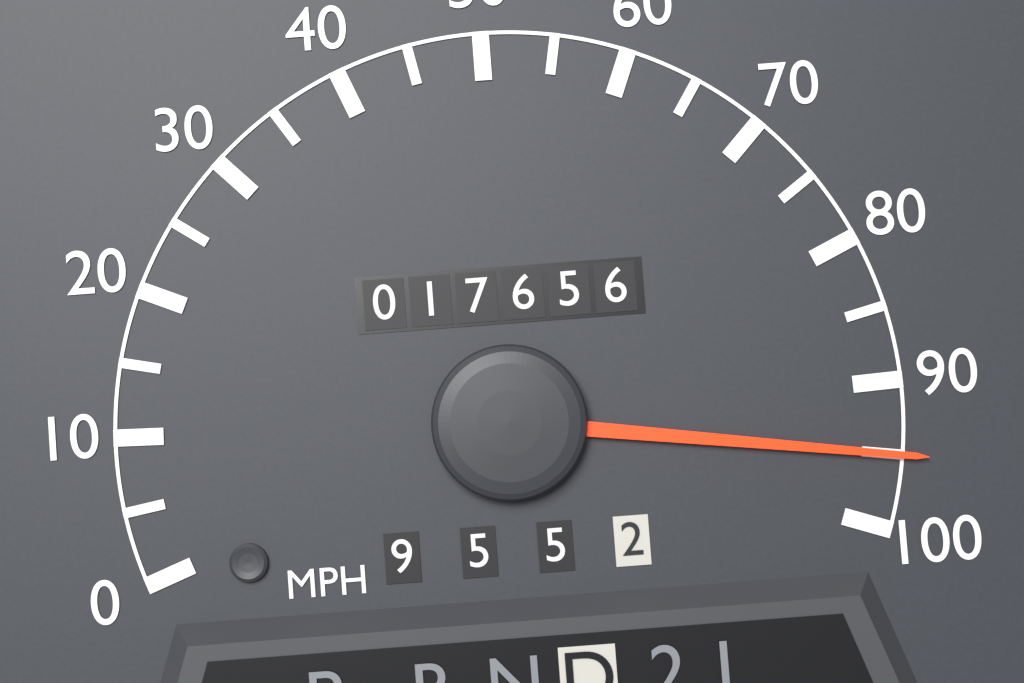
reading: 95 MPH
